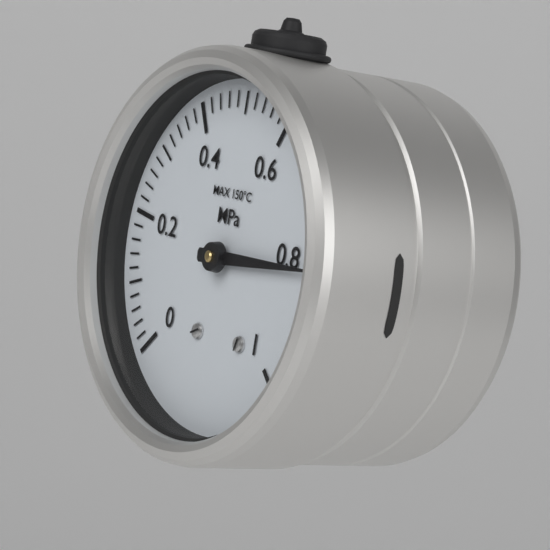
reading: 0.82 MPa
